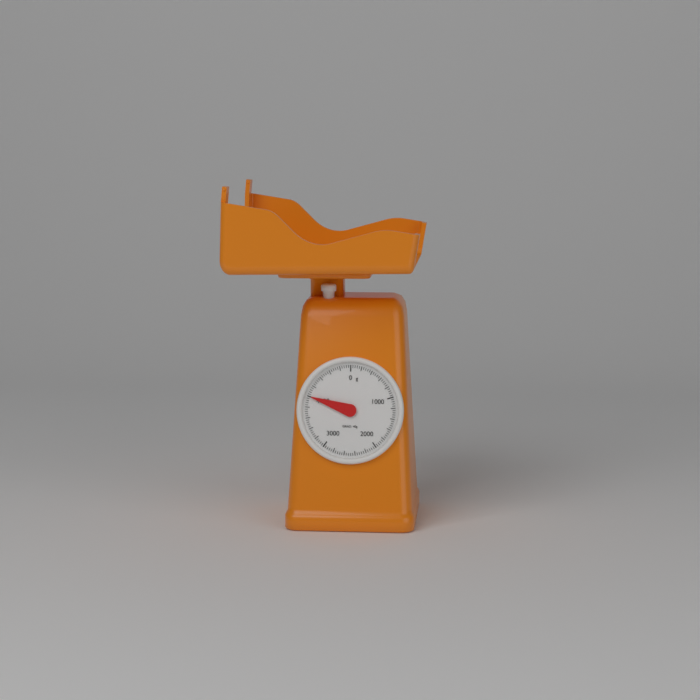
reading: 4000 g
